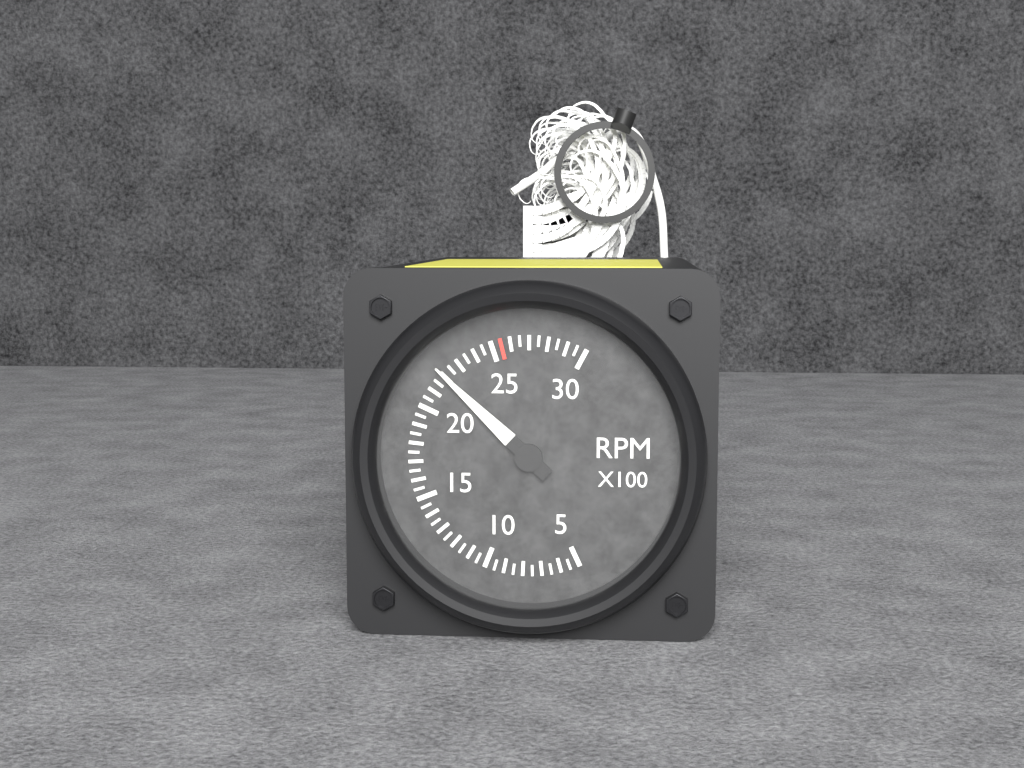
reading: 2200 RPM
